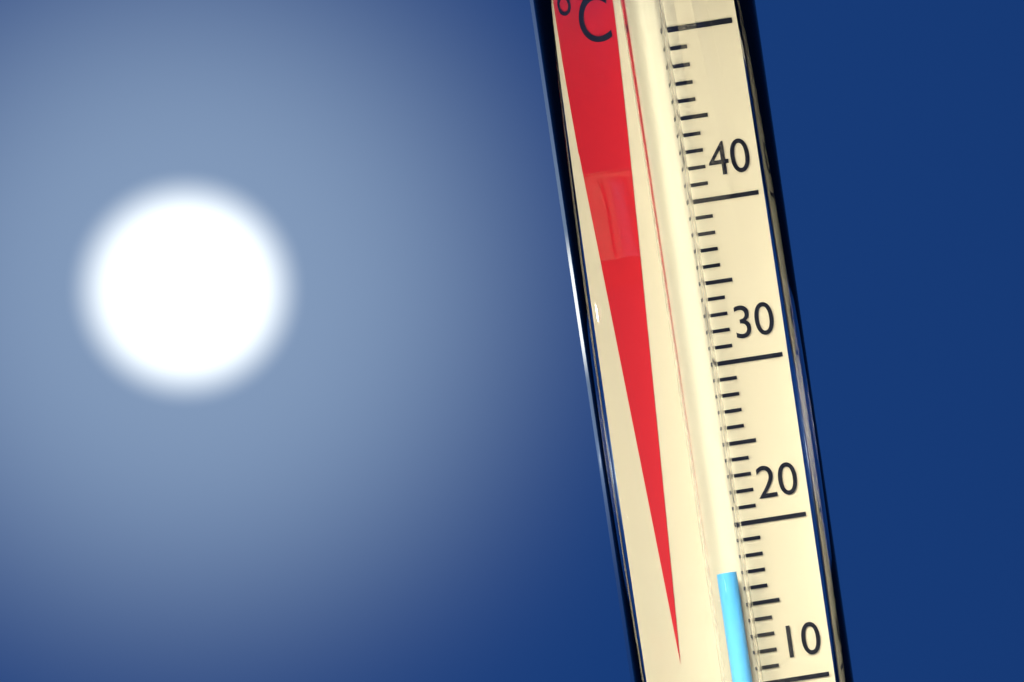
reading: 17 °C
